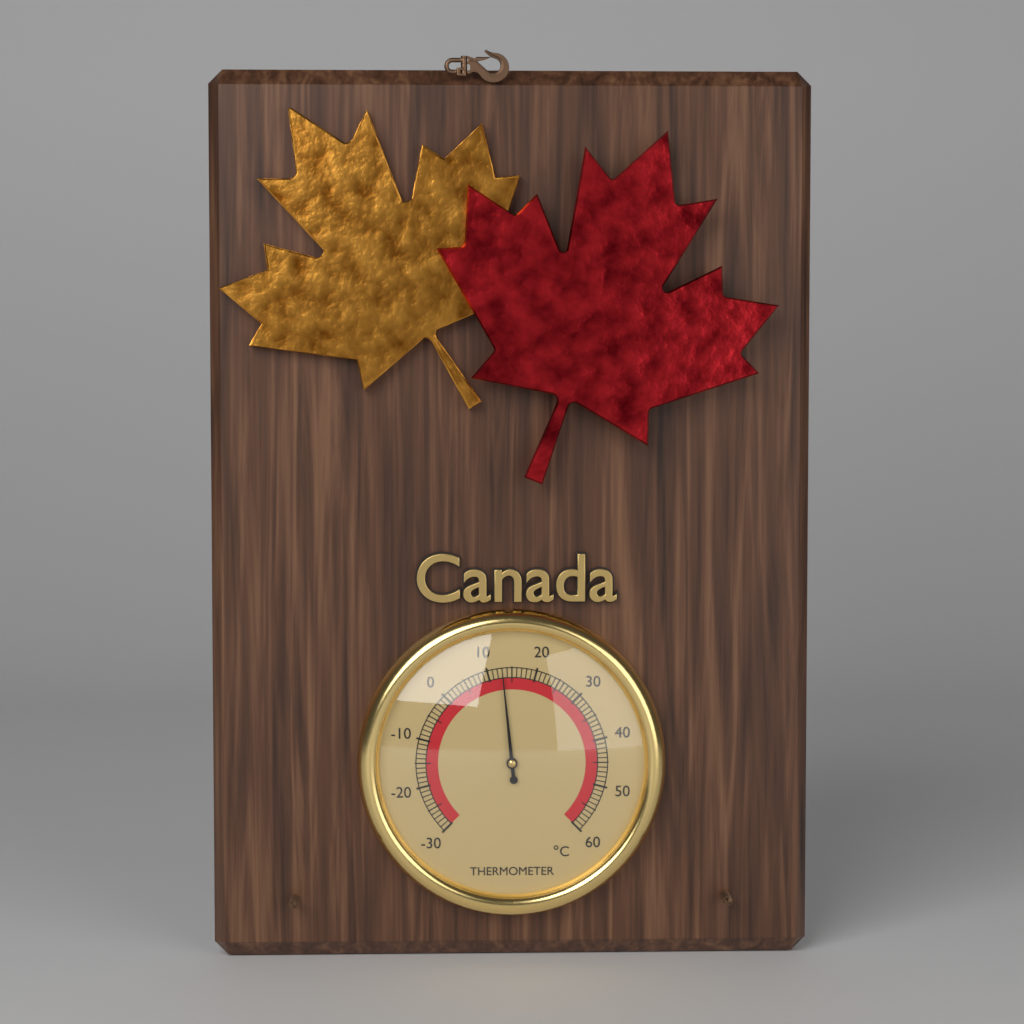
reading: 13 °C
